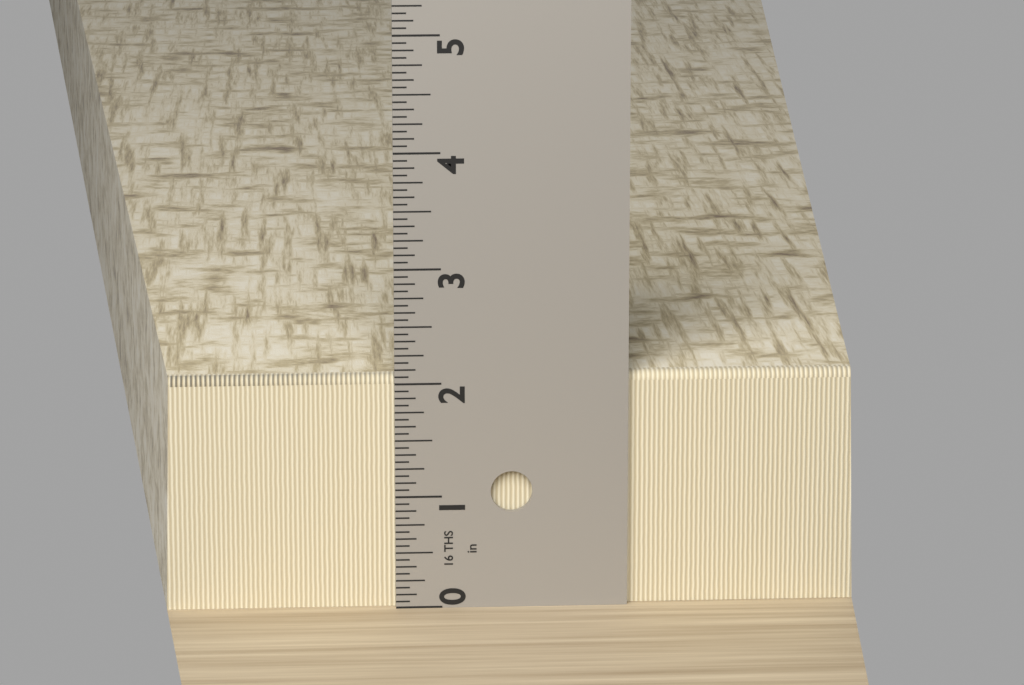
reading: 2.0625 in
